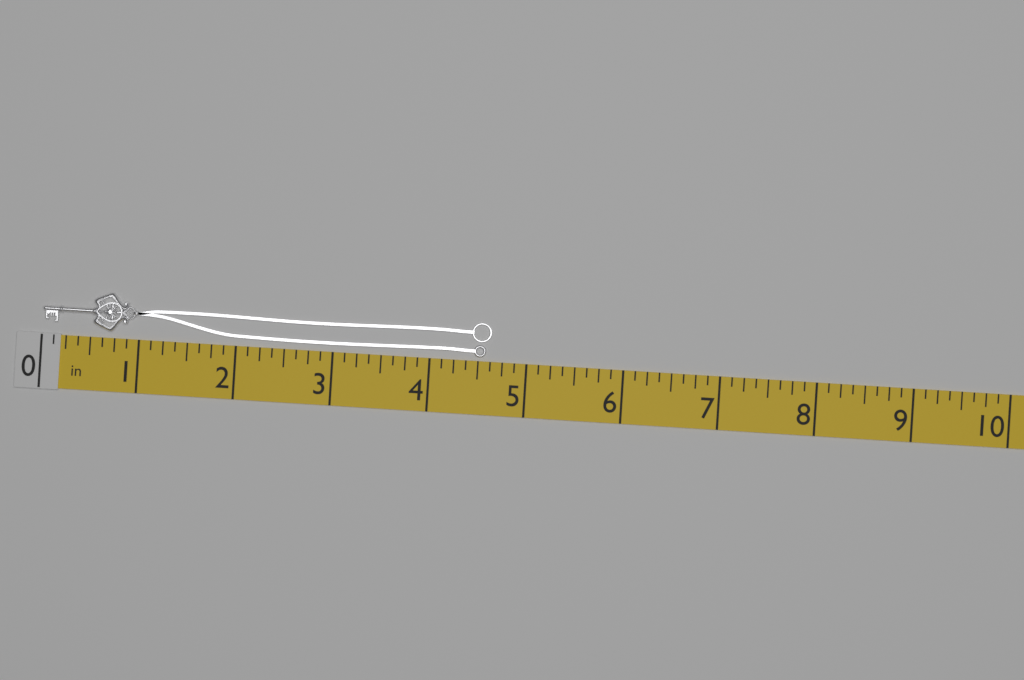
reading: 4.625 in
